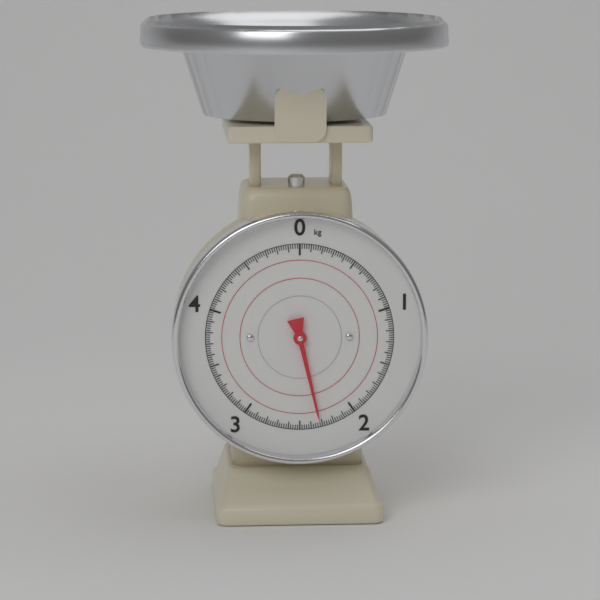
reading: 2.32 kg
